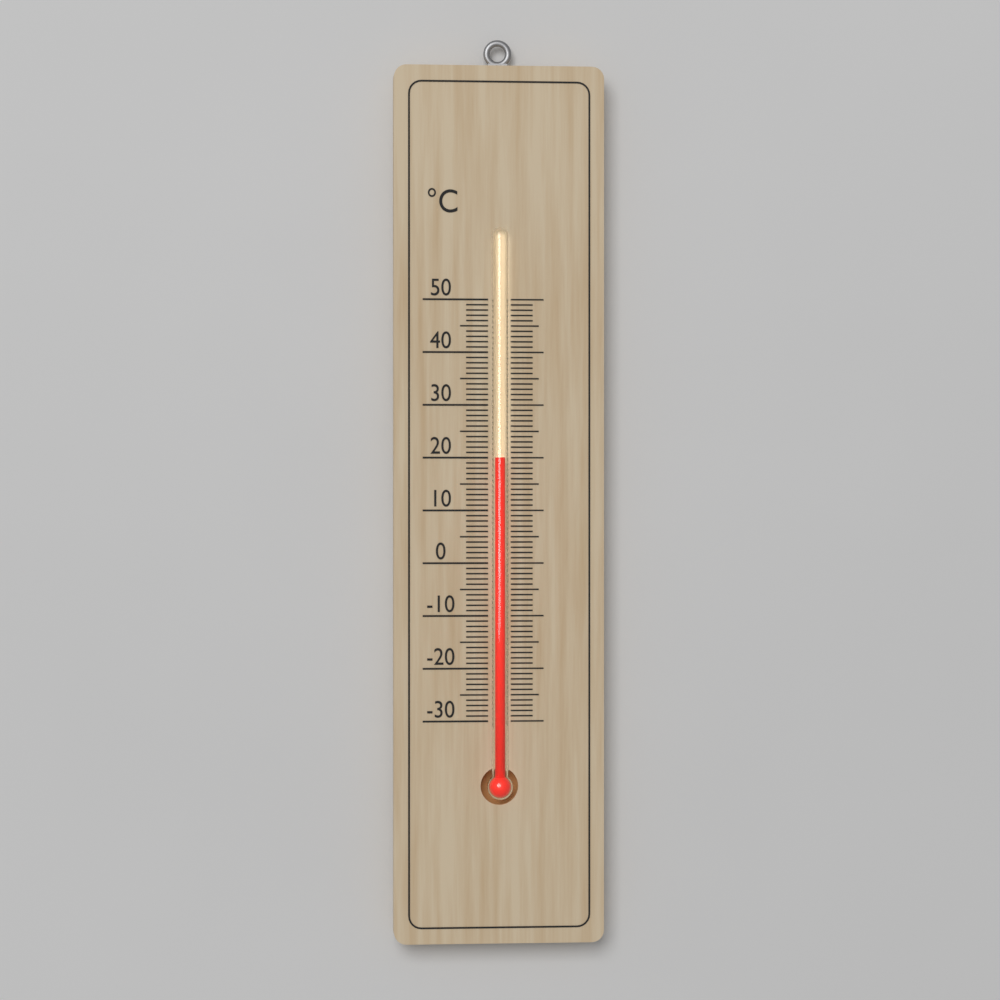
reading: 20 °C
